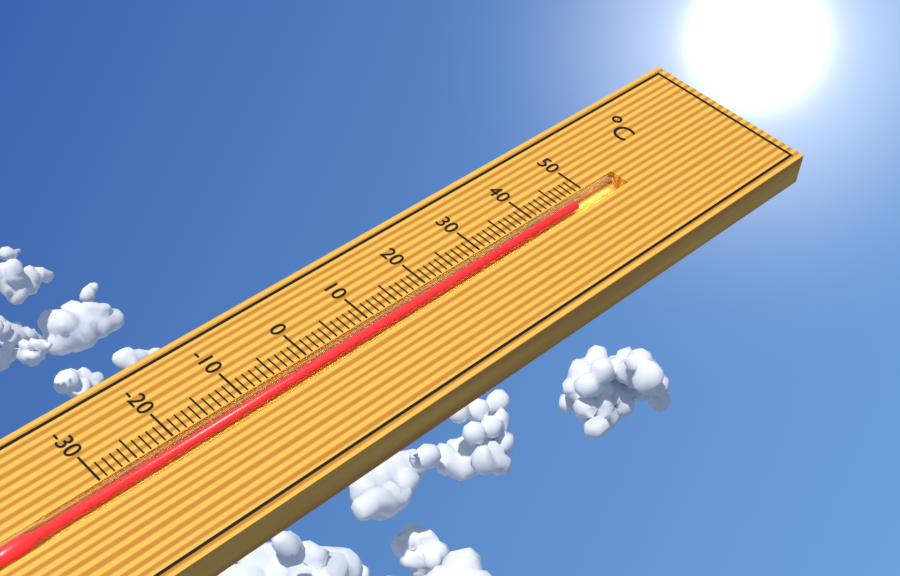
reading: 47 °C
